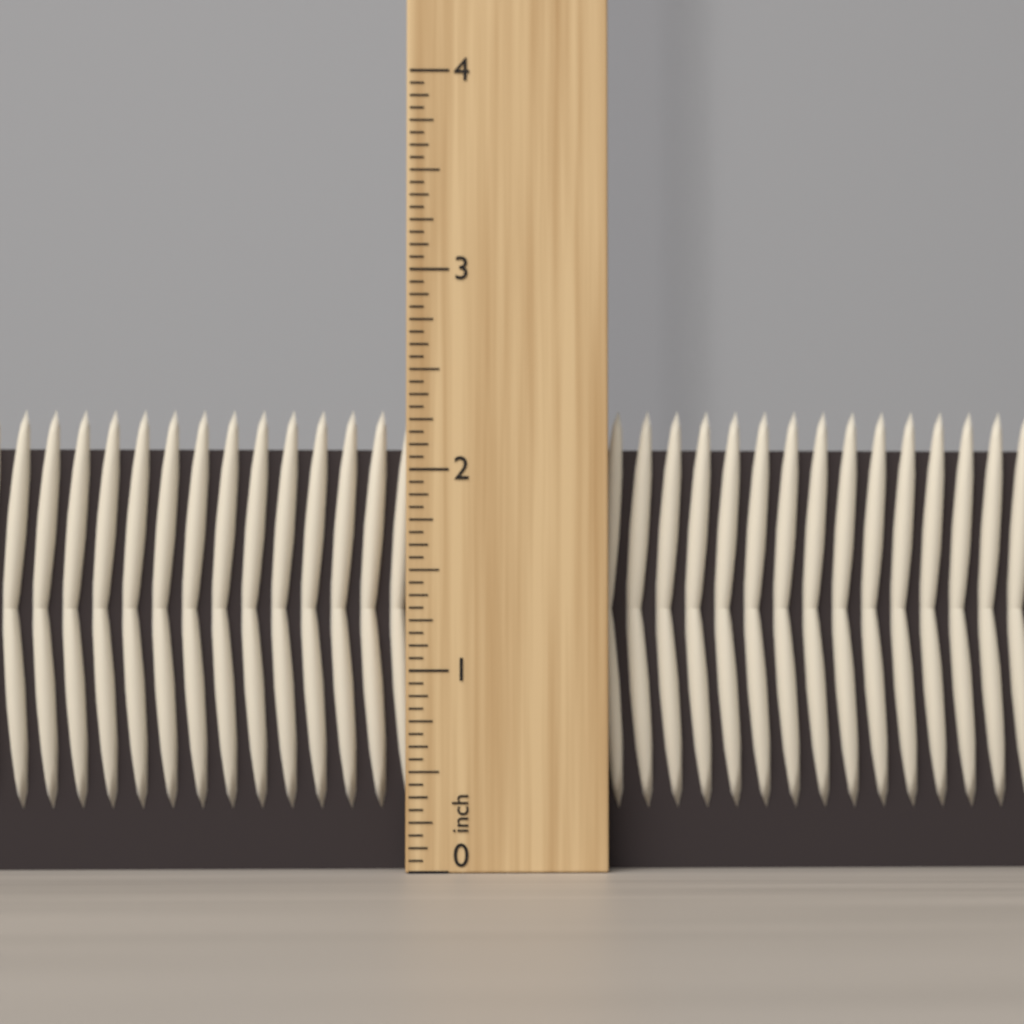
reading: 2.3125 inch
